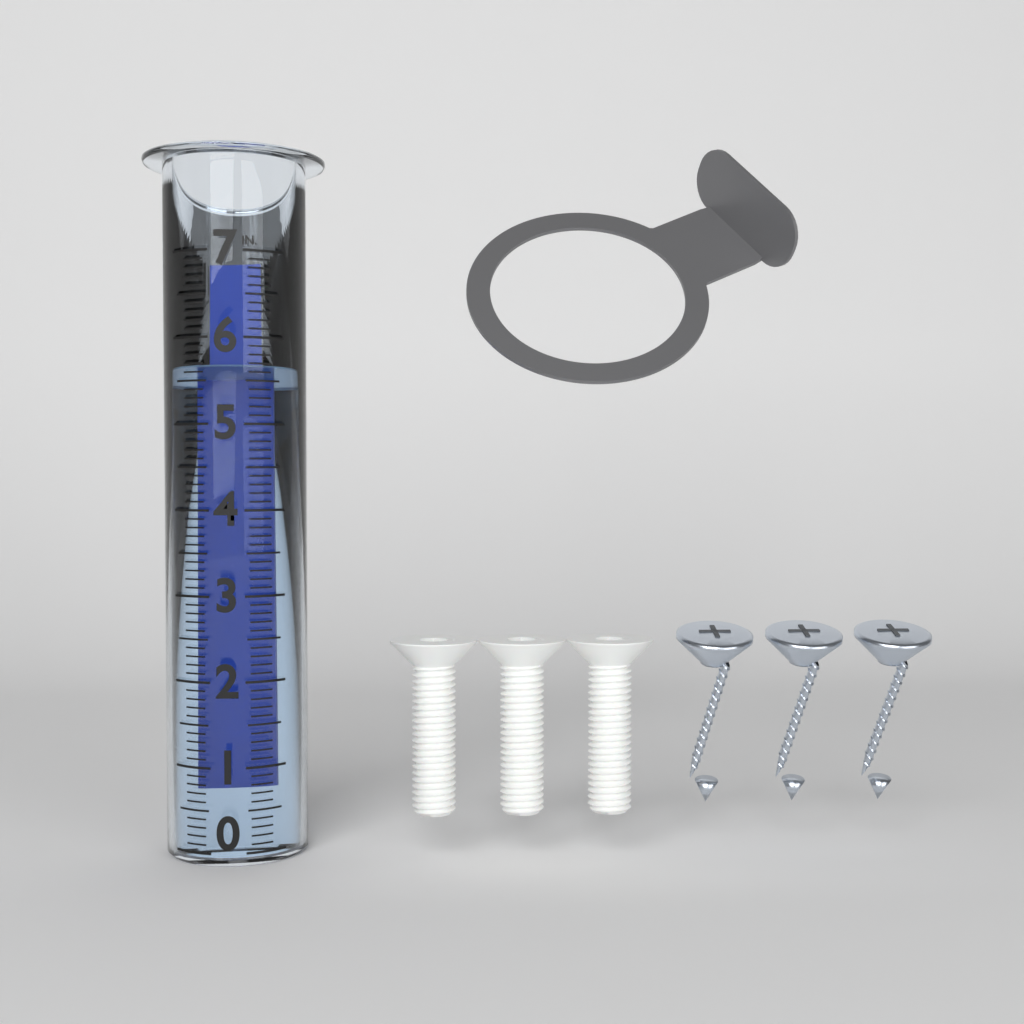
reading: 5.7 in
